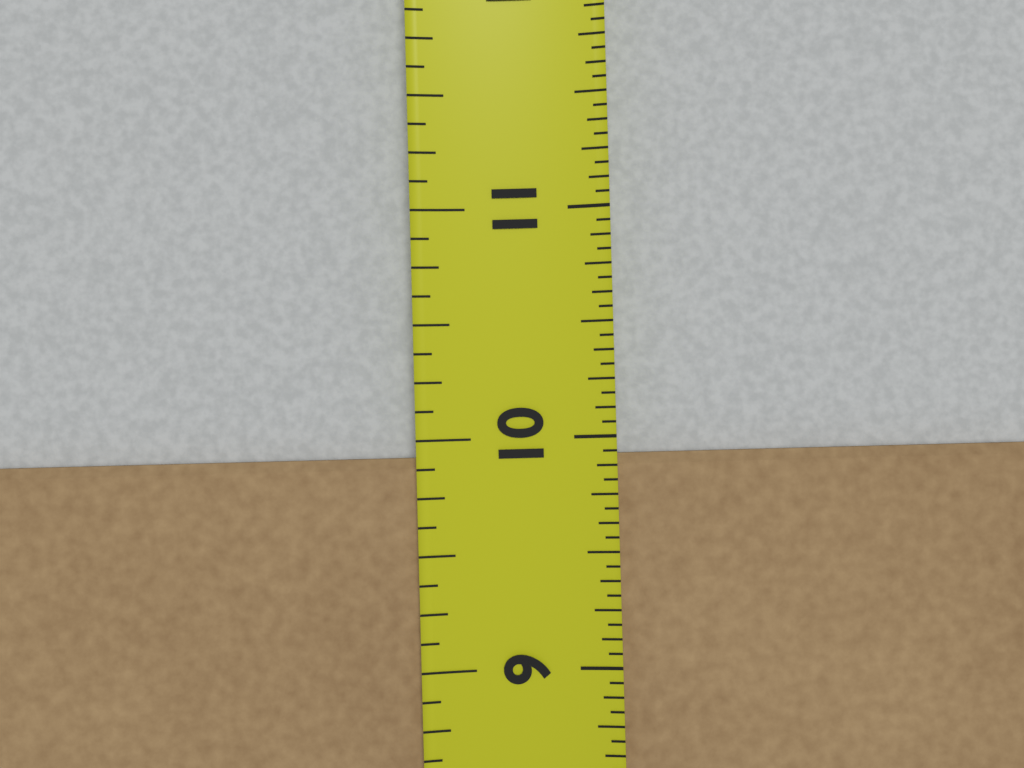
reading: 9.9375 in
